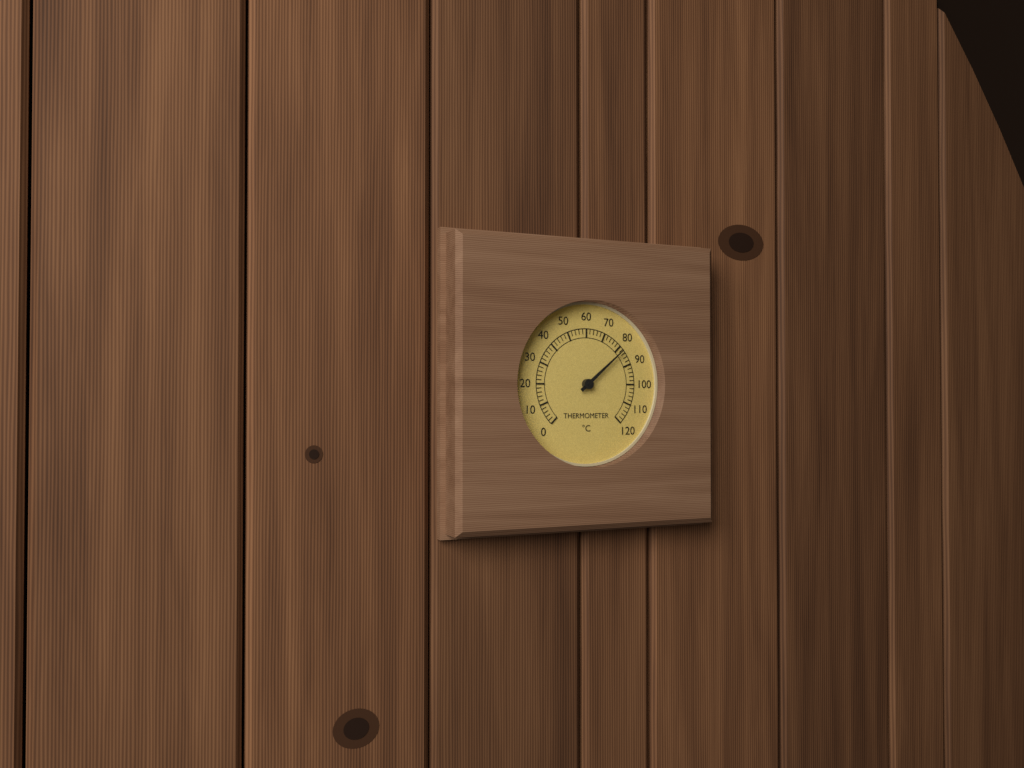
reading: 82 °C
